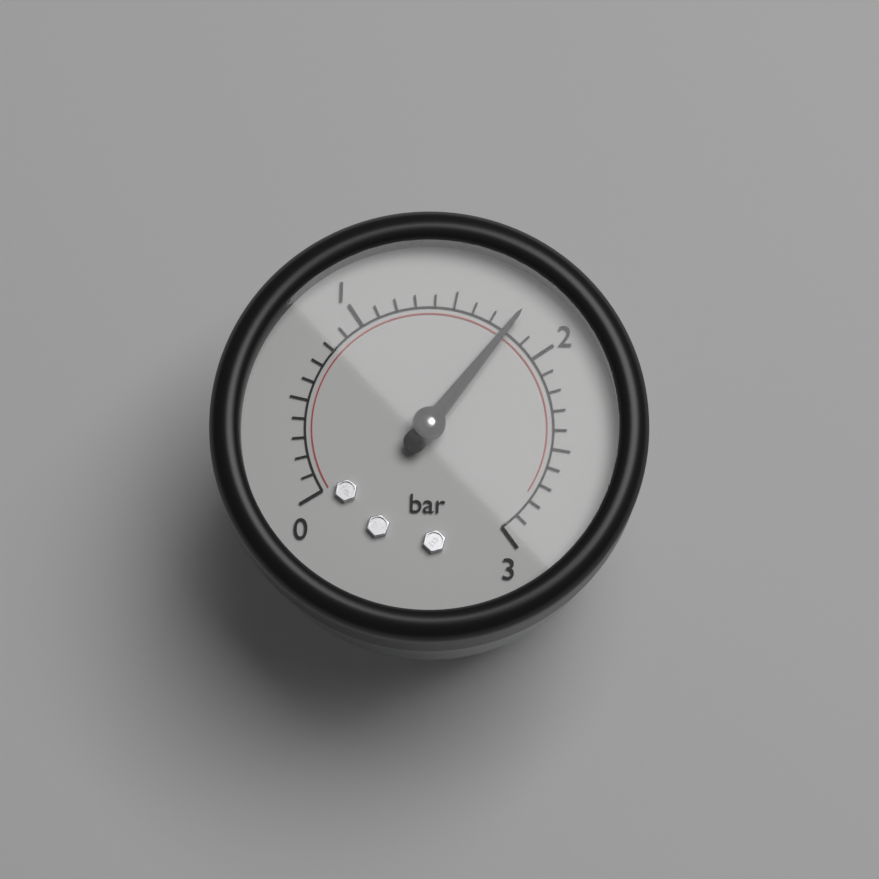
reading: 1.8 bar
